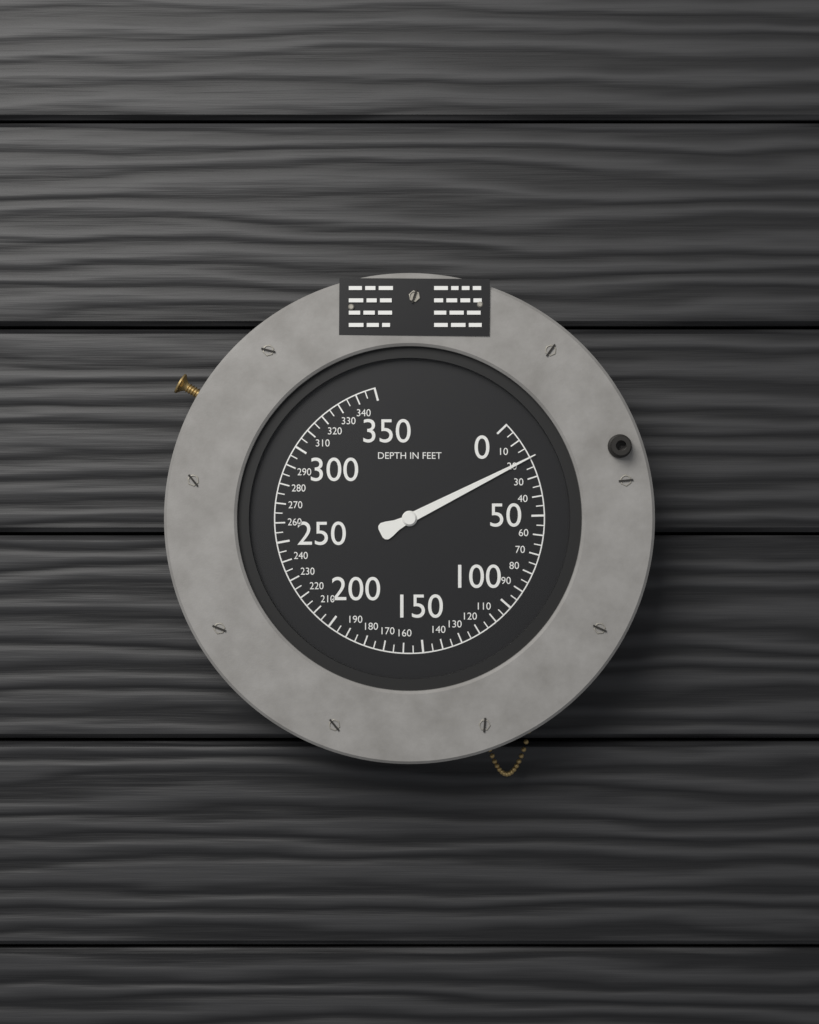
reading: 20 ft
